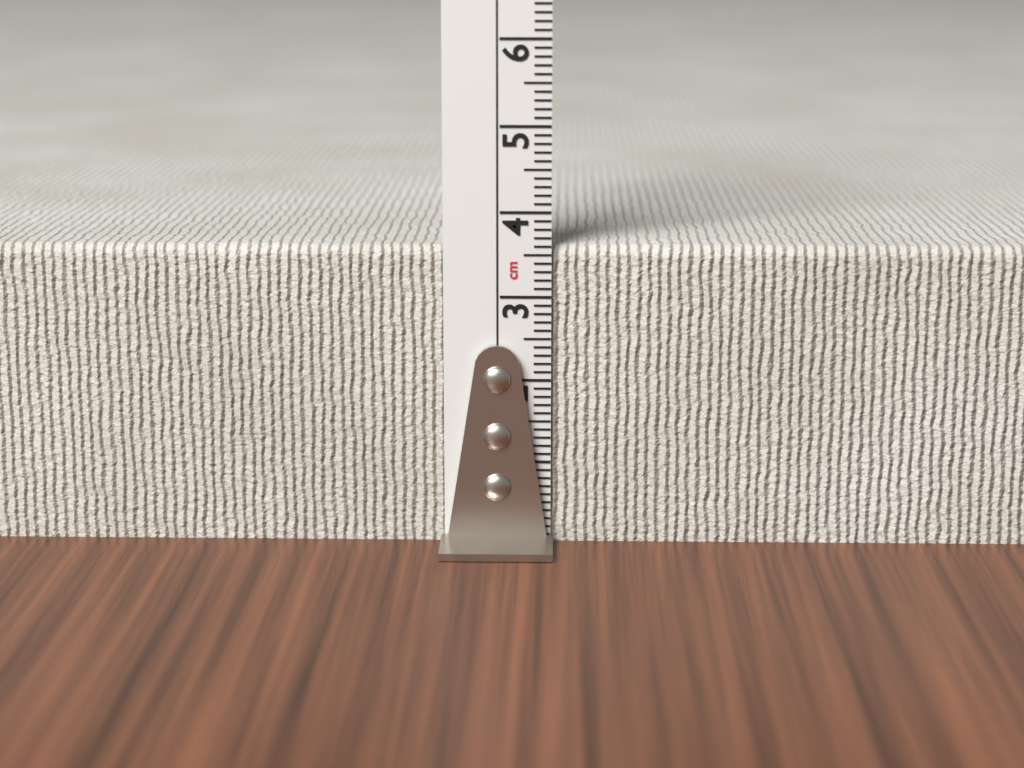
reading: 3.6 cm
